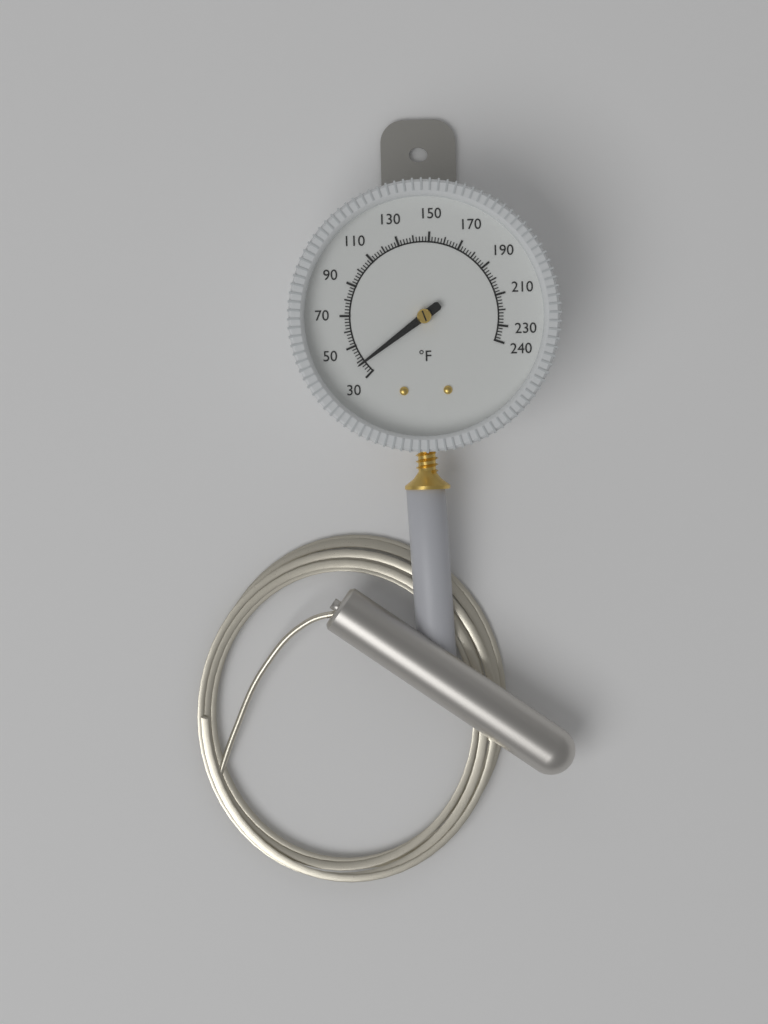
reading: 38 °F
